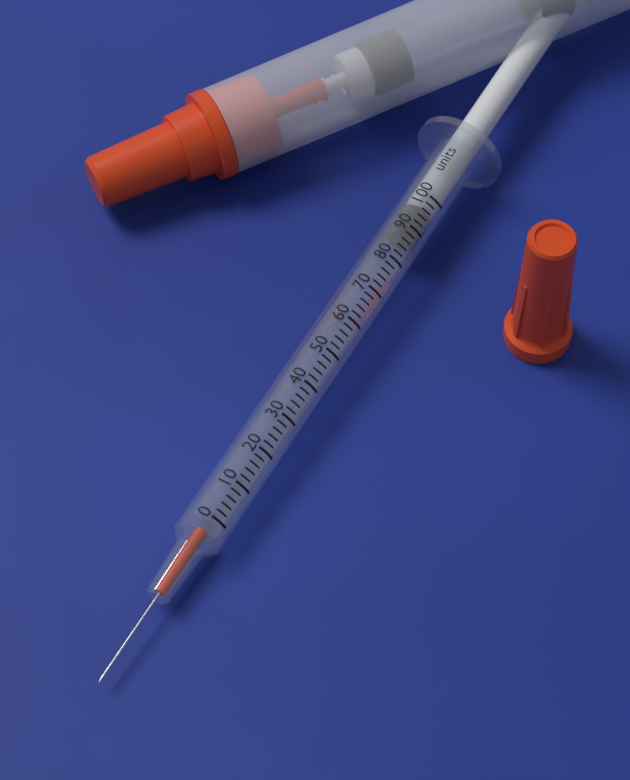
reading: 88 units
